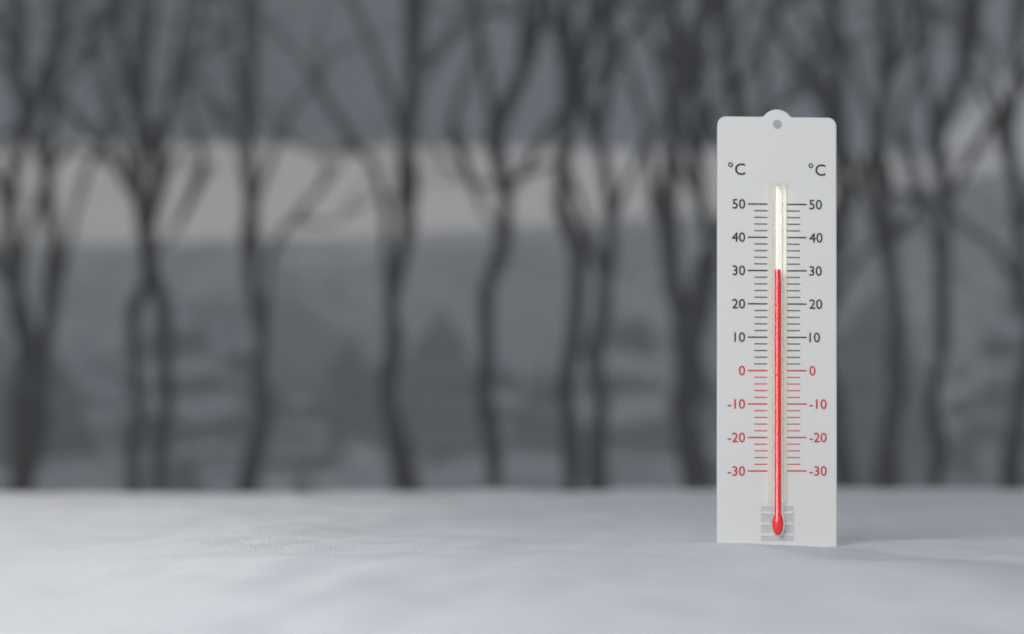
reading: 30 °C
